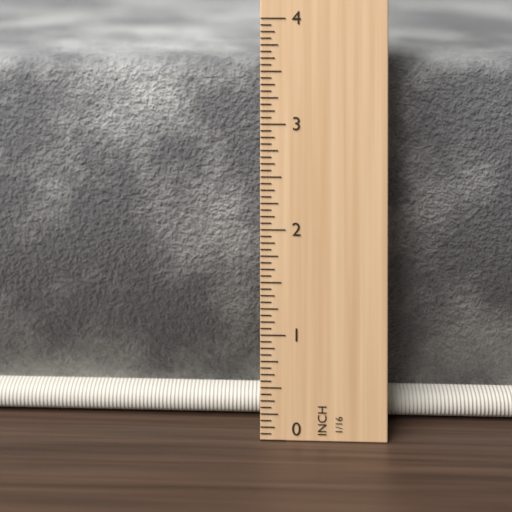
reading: 3.5625 in
